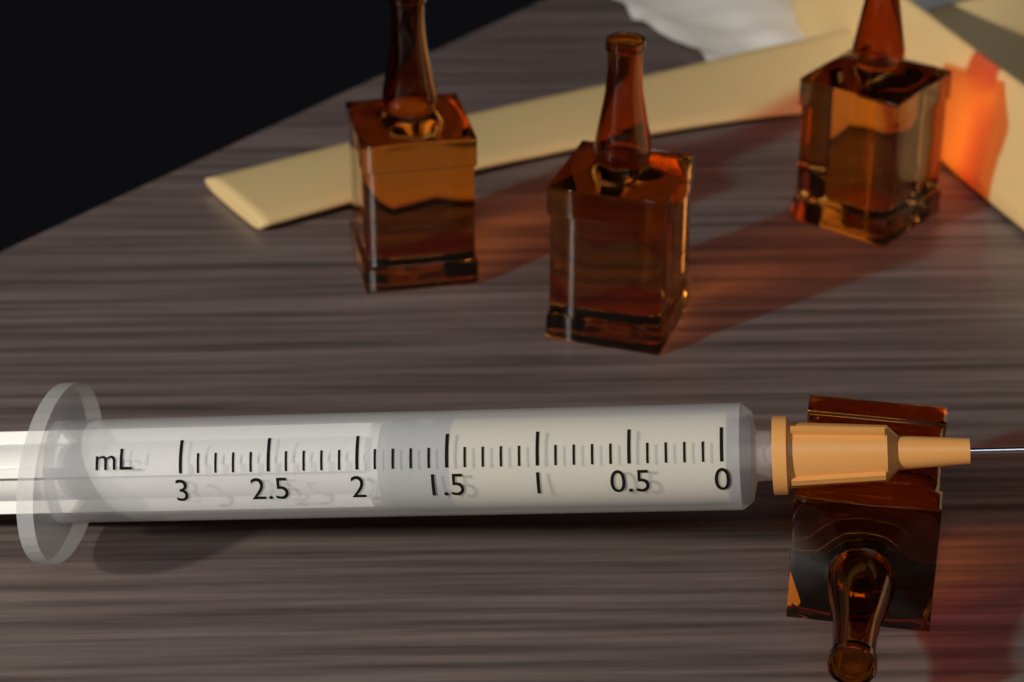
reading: 1.5 mL
